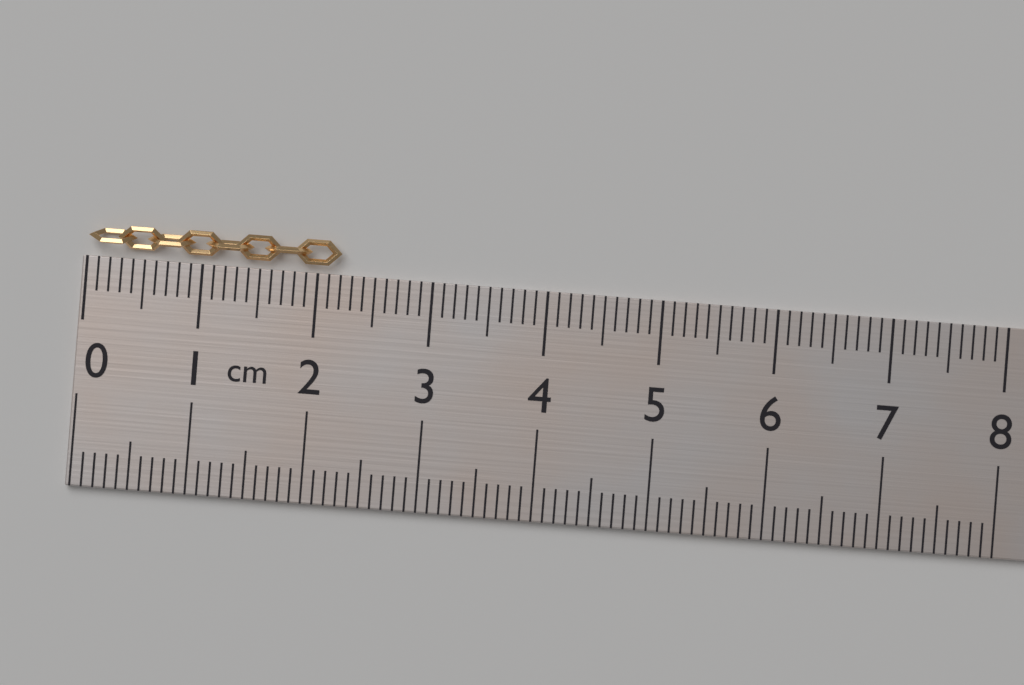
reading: 2.2 cm
